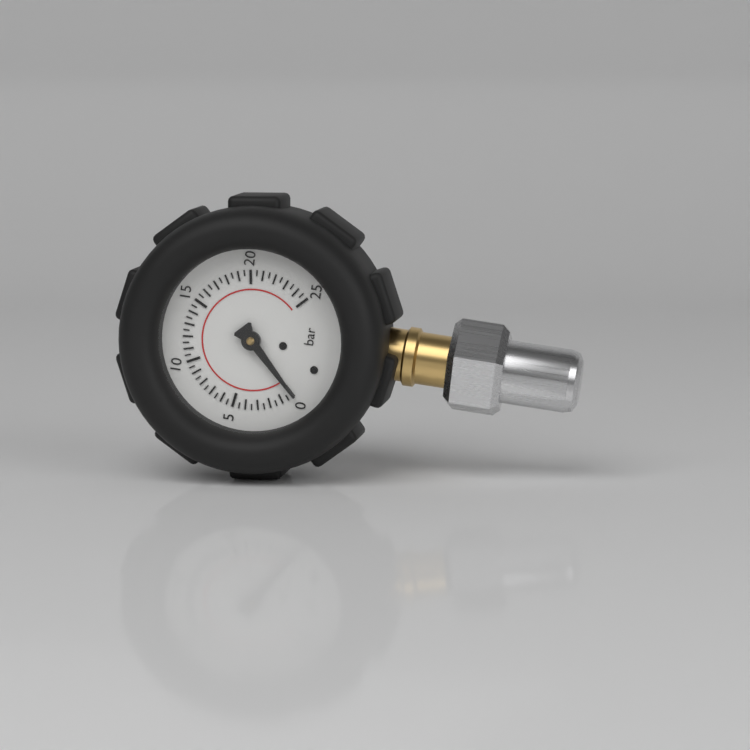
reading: 0.0 bar
